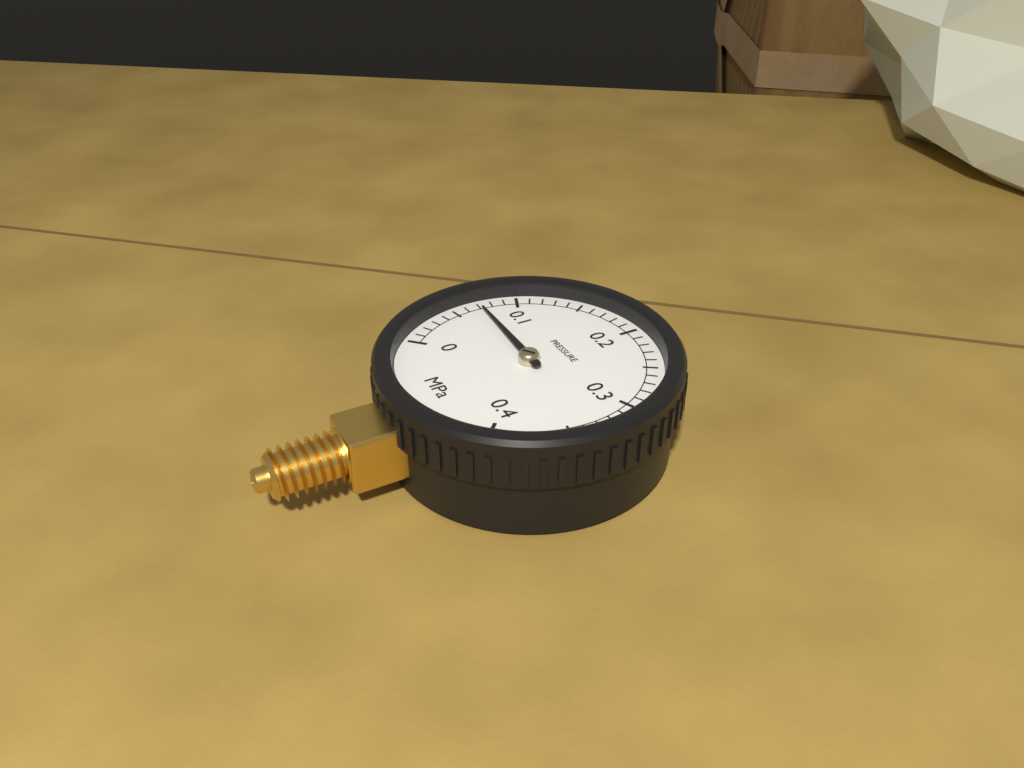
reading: 0.07 MPa
